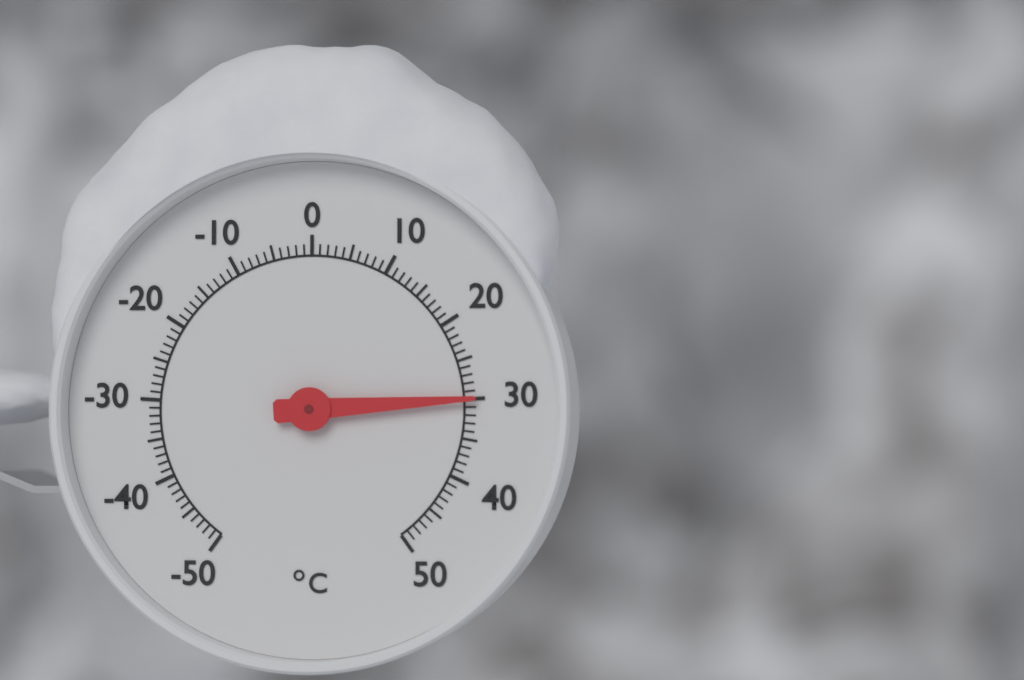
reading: 30 °C
